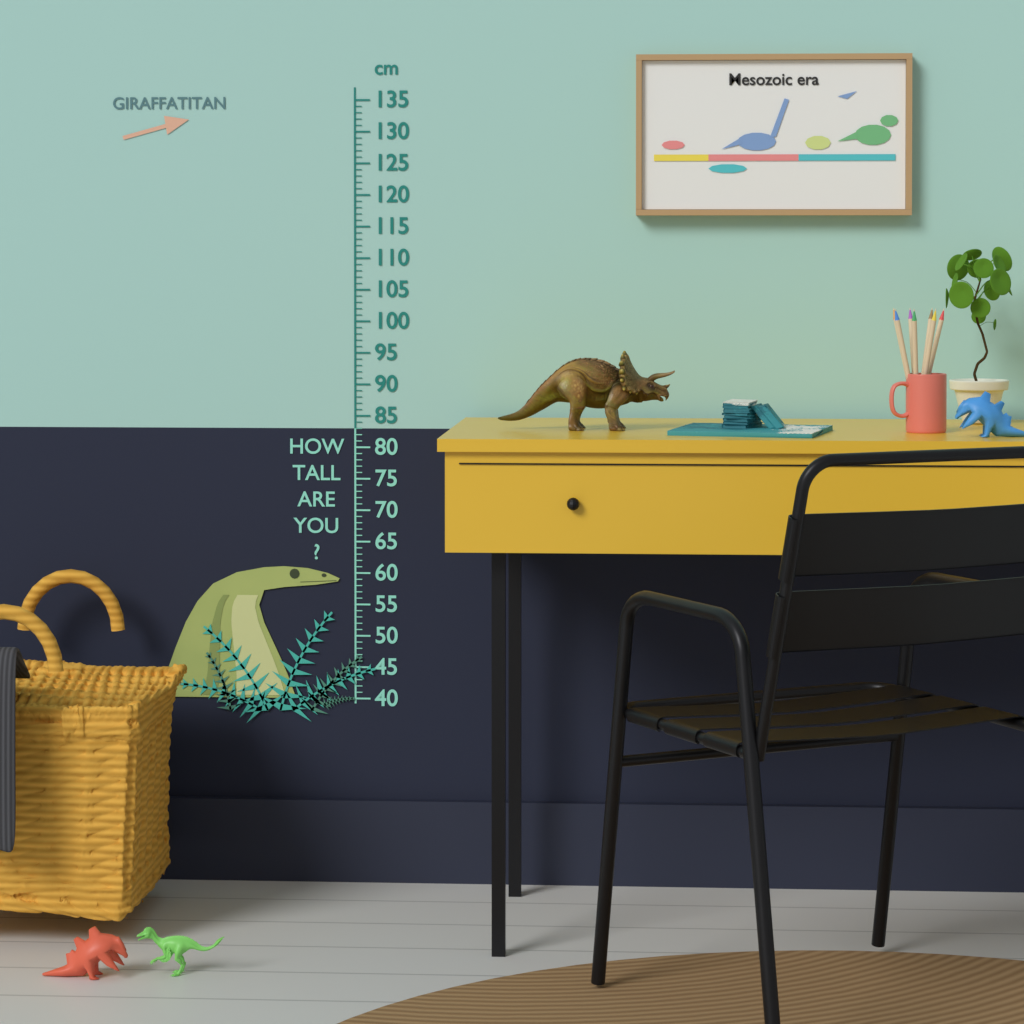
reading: 61 cm
